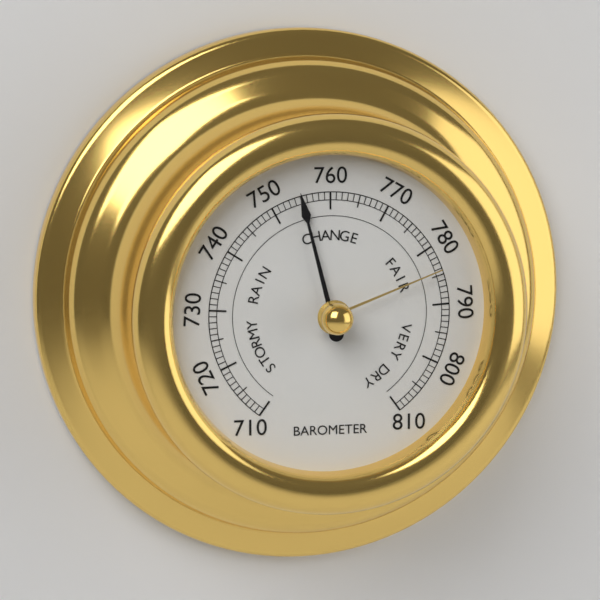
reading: 755 (no unit)
